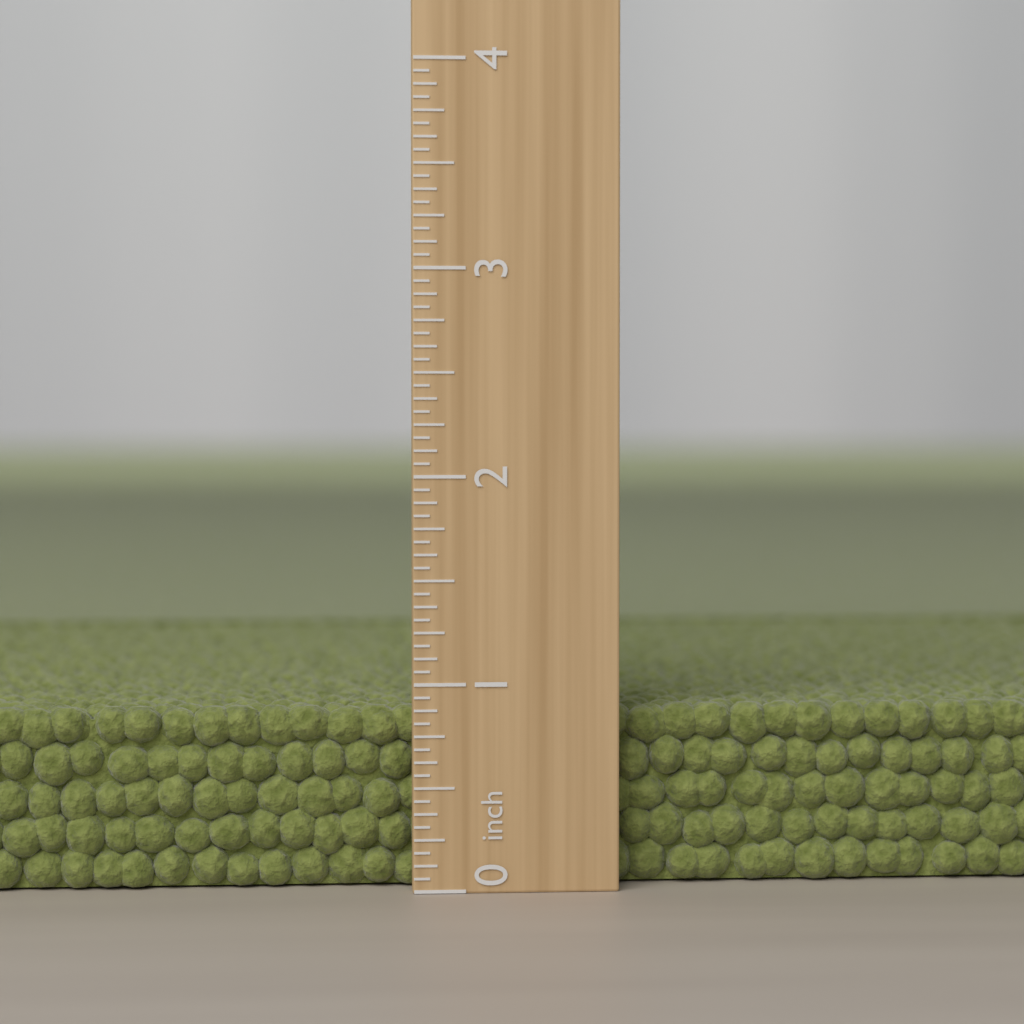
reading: 0.8750 inch
